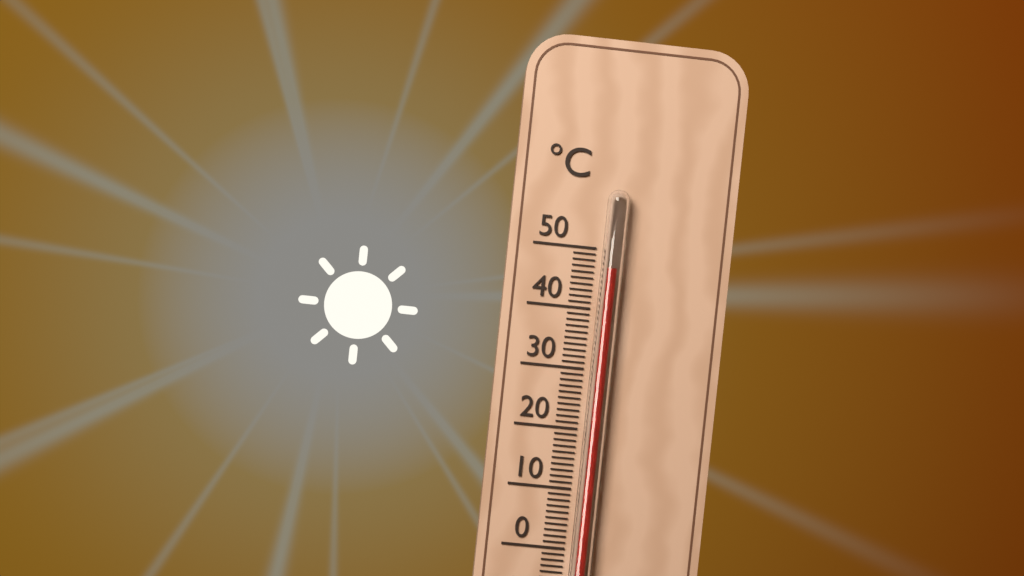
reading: 47 °C
